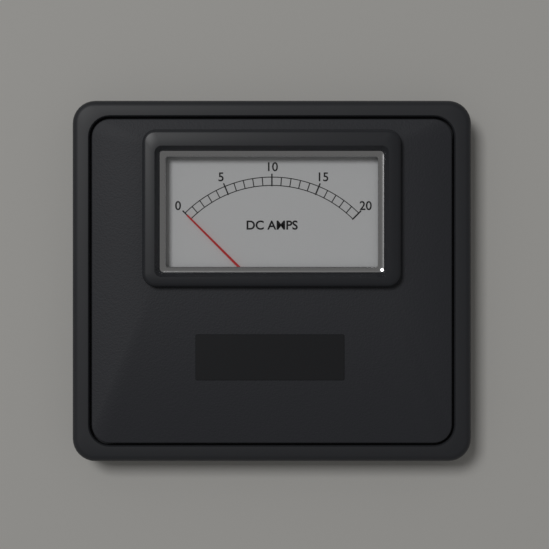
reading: 0 A
